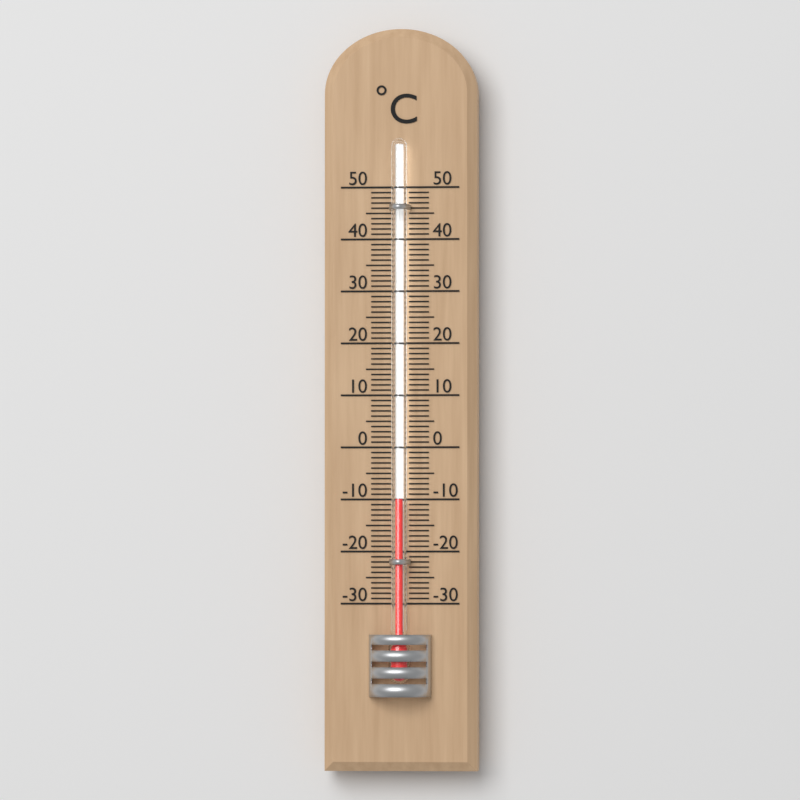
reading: -10 °C
